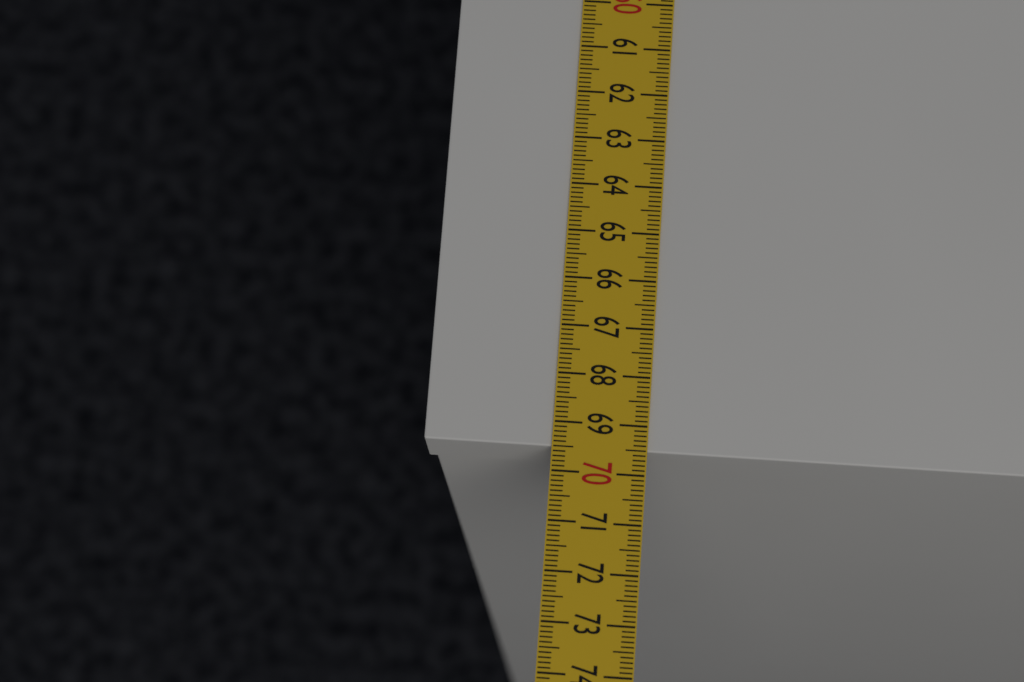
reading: 69.5 cm
